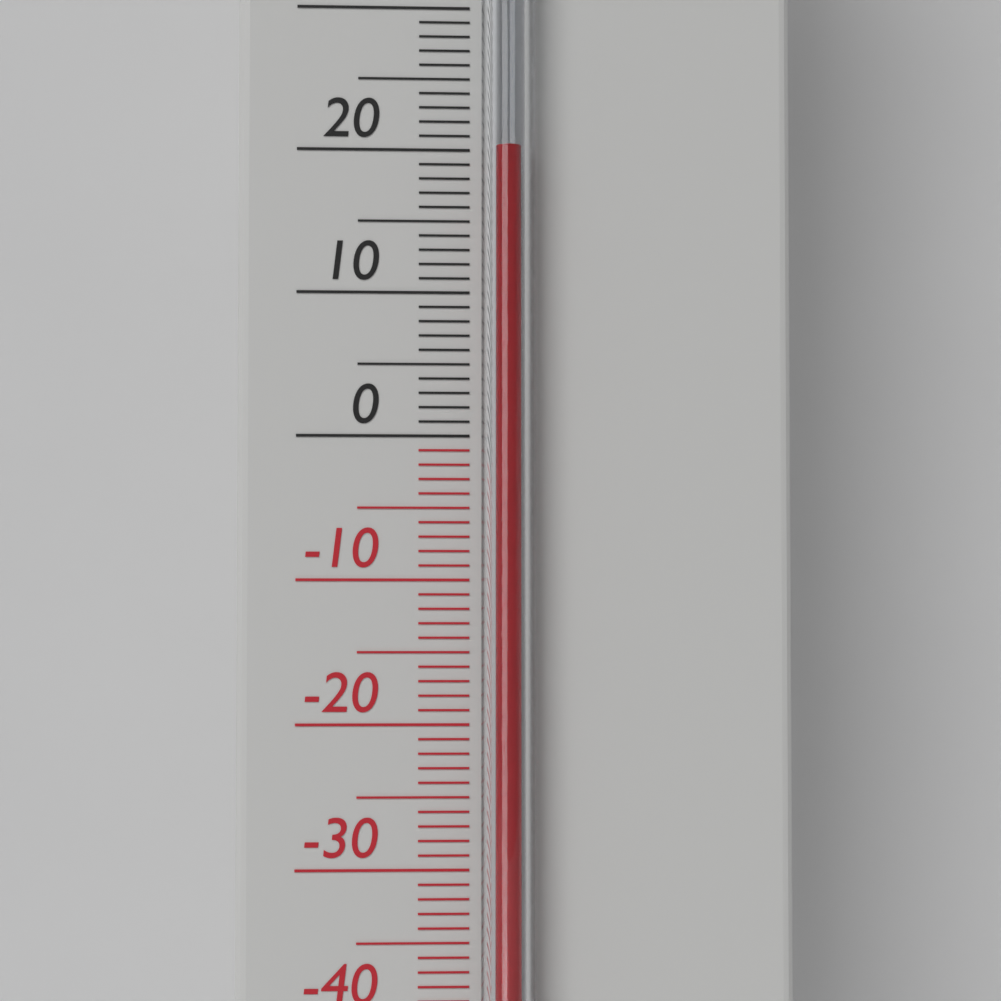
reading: 20 °C
